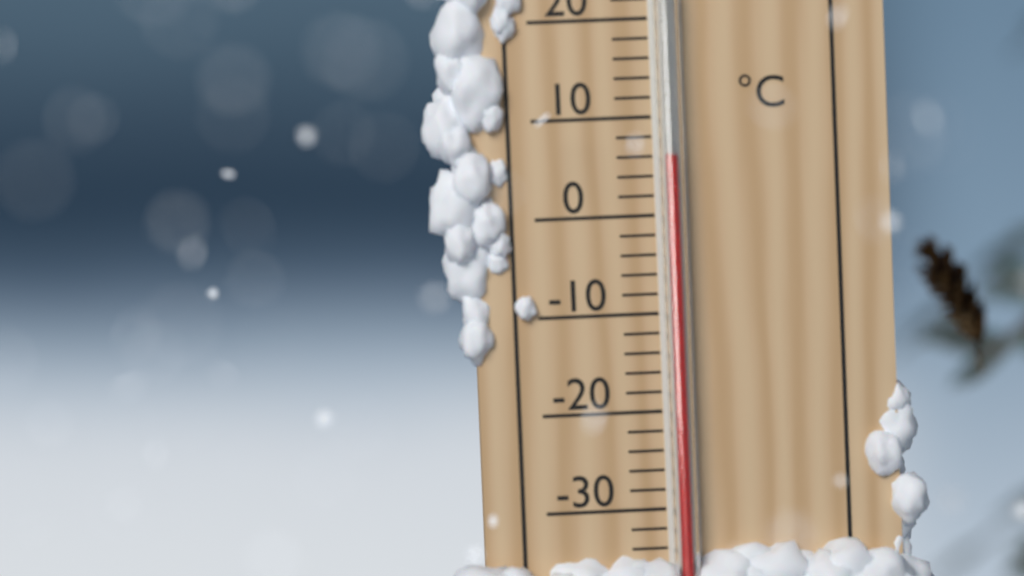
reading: 6 °C
